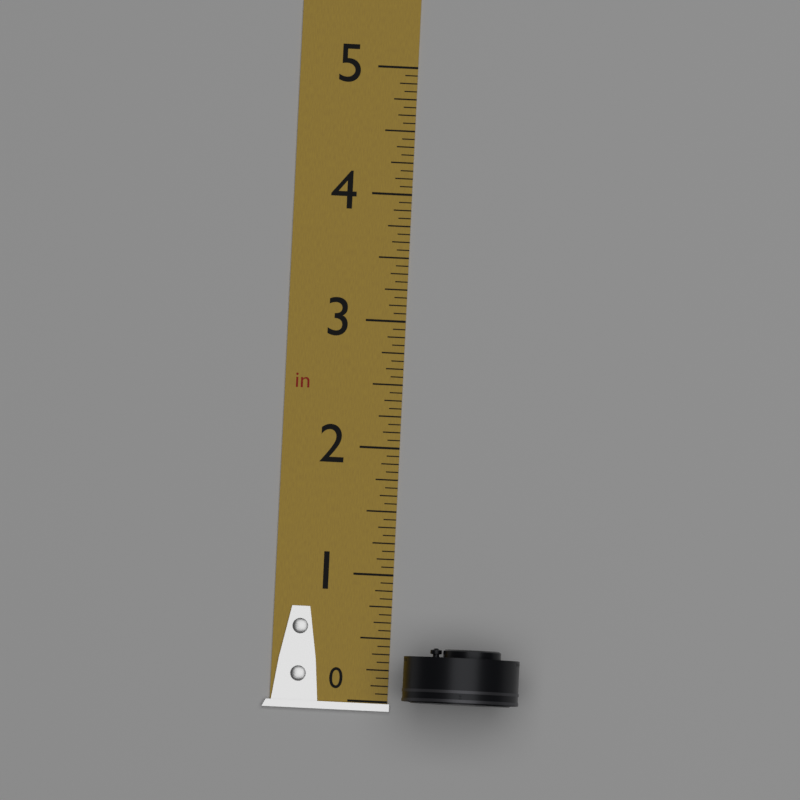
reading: 0.4375 in
